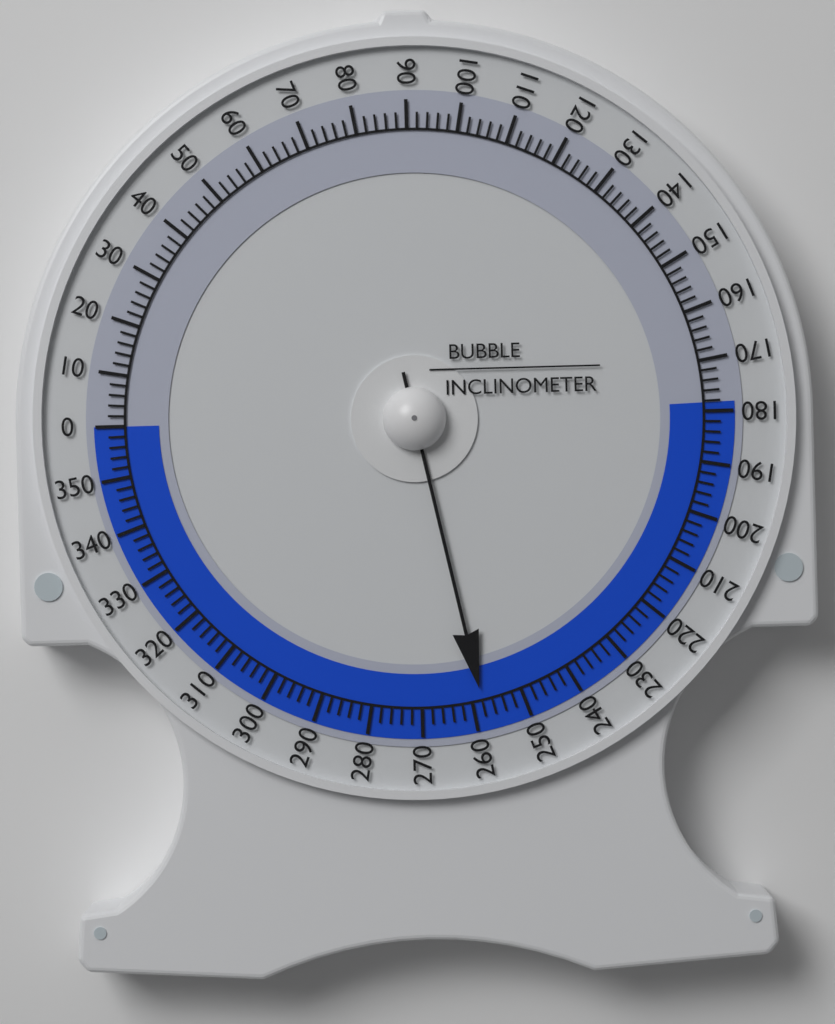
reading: 258 (no unit)
